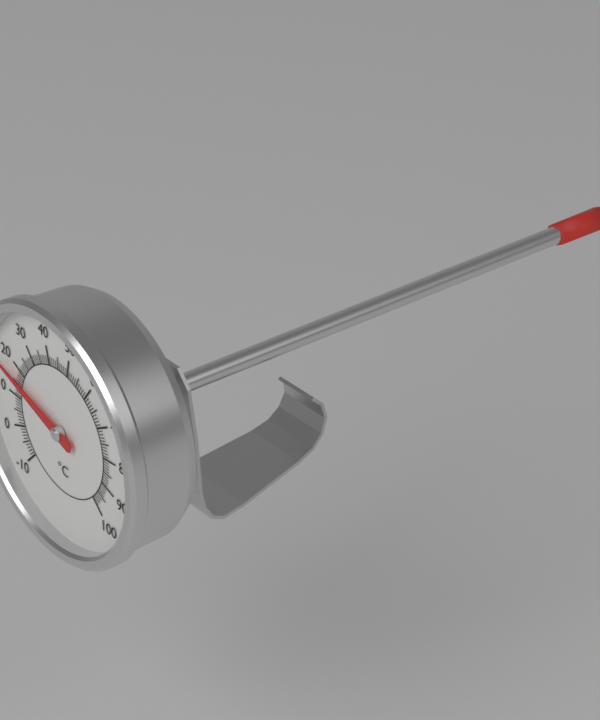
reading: 16 °C
